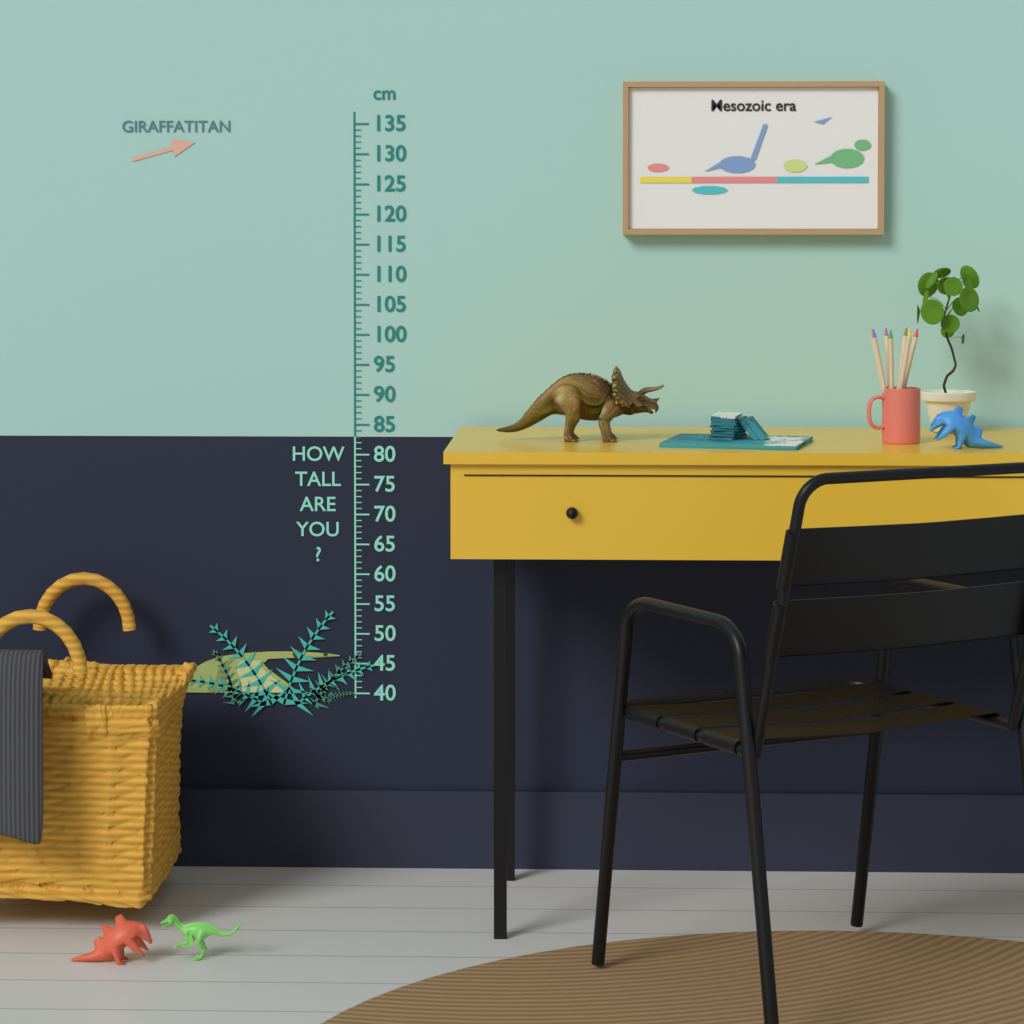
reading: 47 cm
